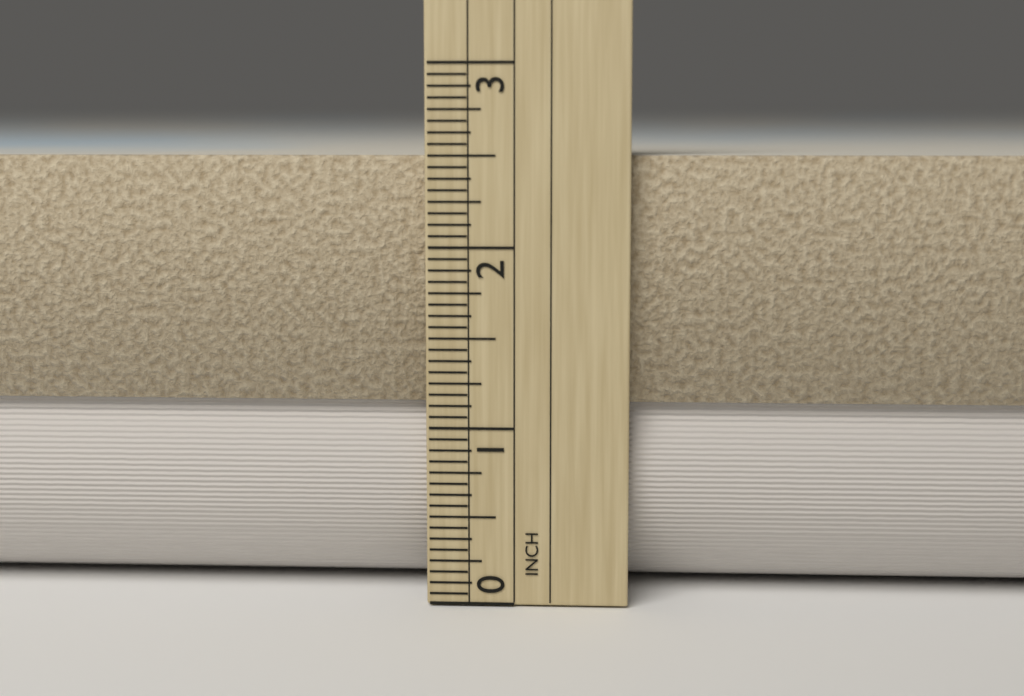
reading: 2.5000 in
